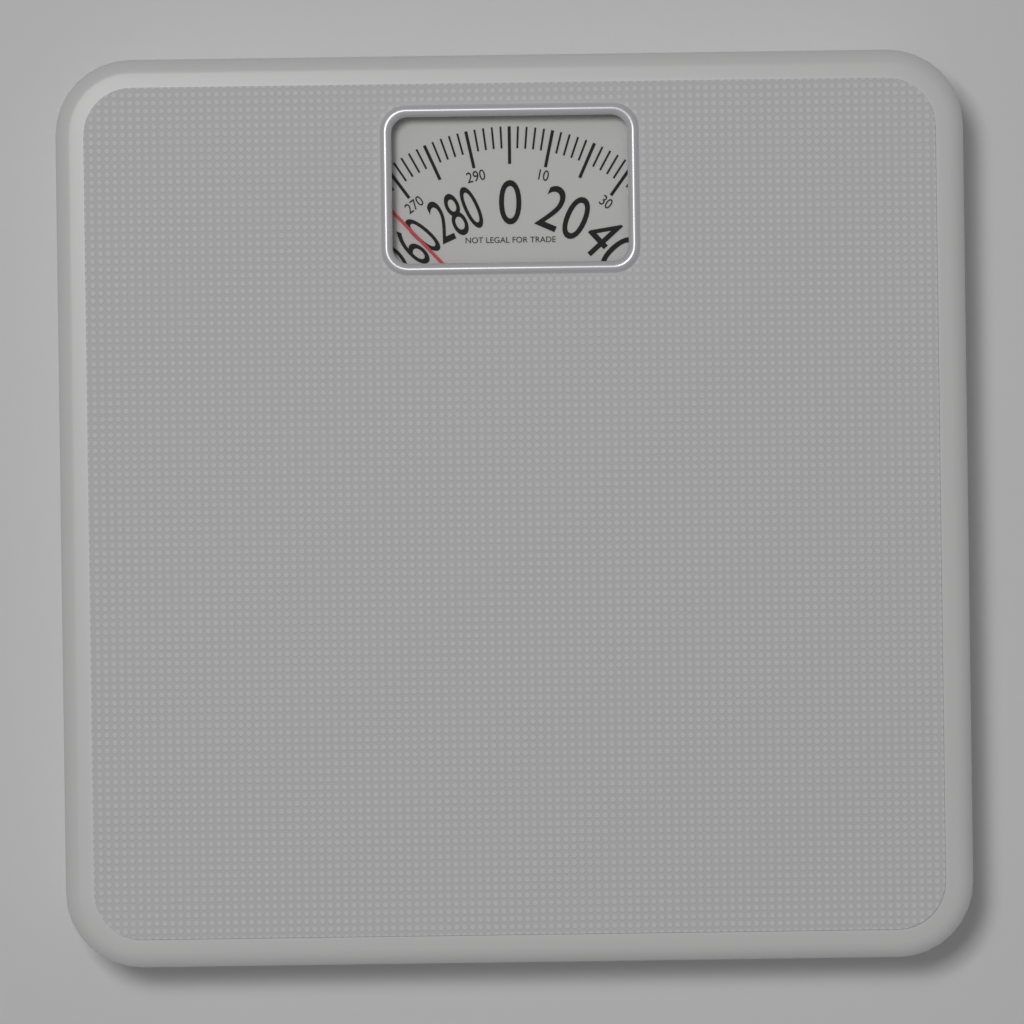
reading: 264 (no unit)
